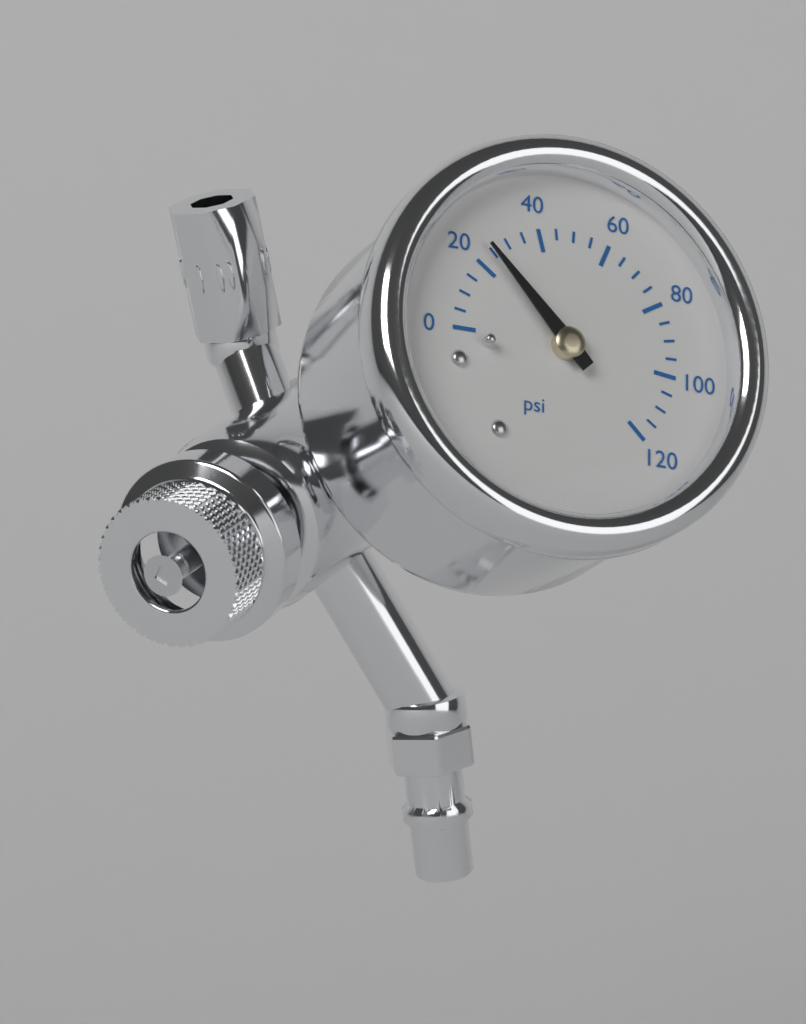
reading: 25 psi
